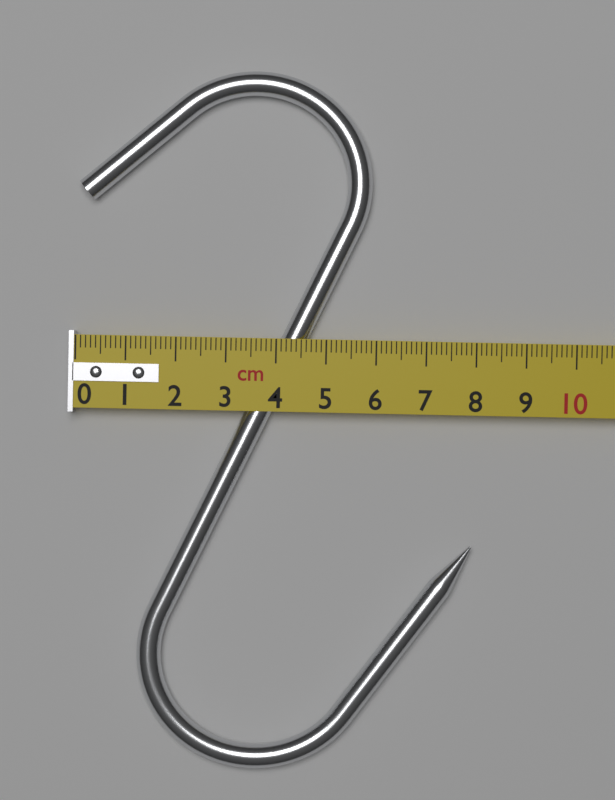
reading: 8.0 cm
